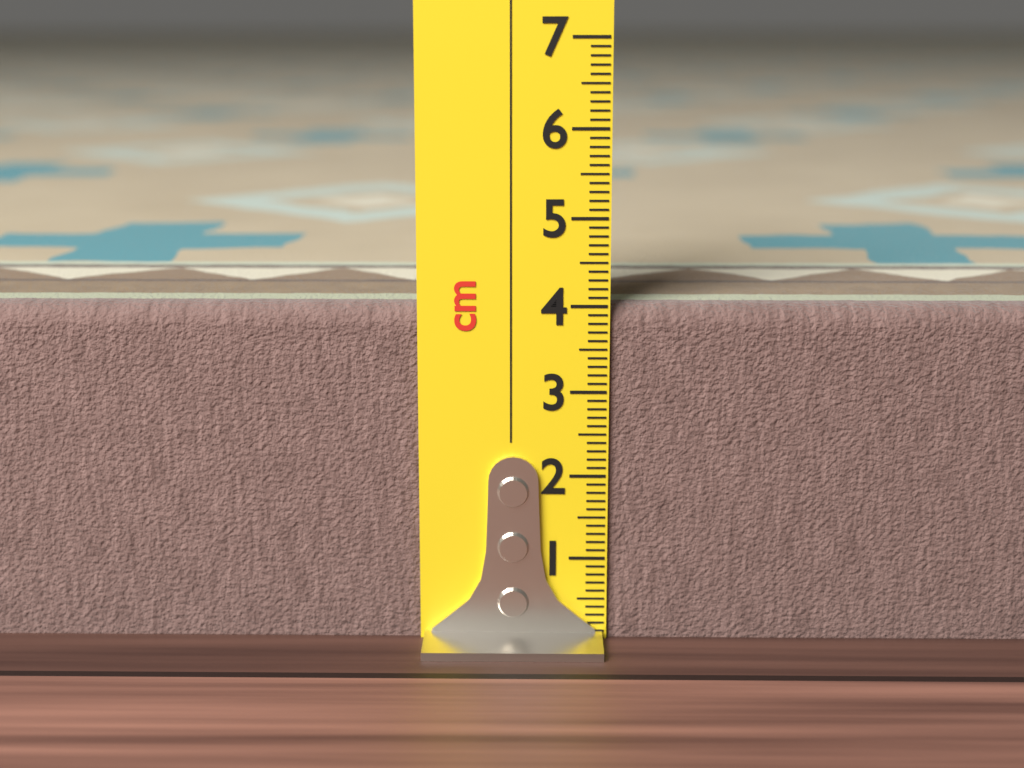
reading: 4.0 cm
